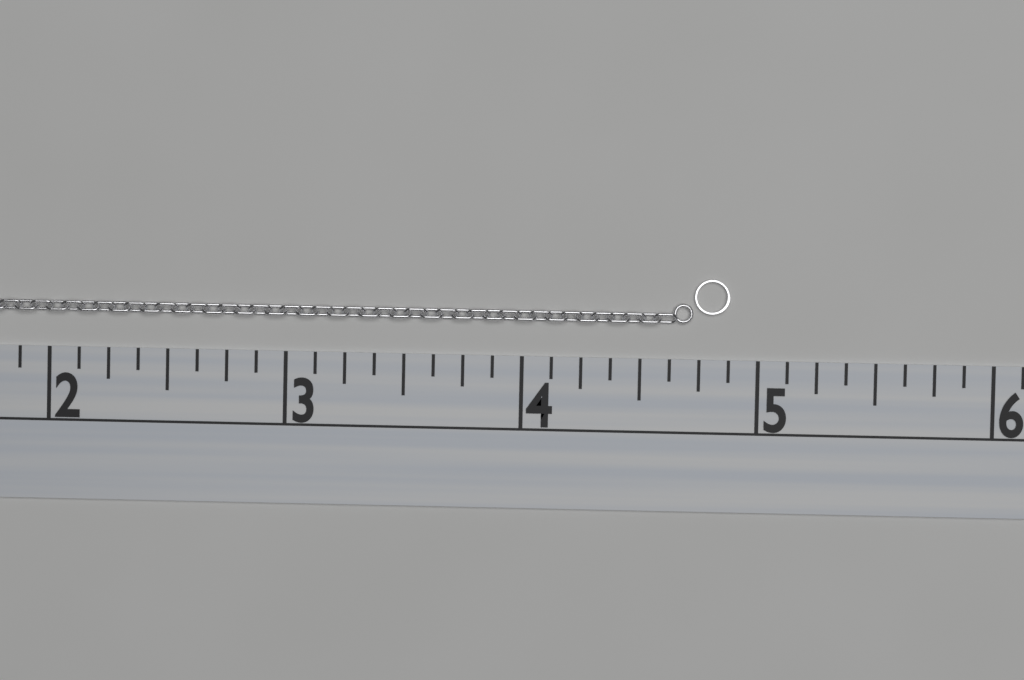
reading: 4.875 (no unit)
